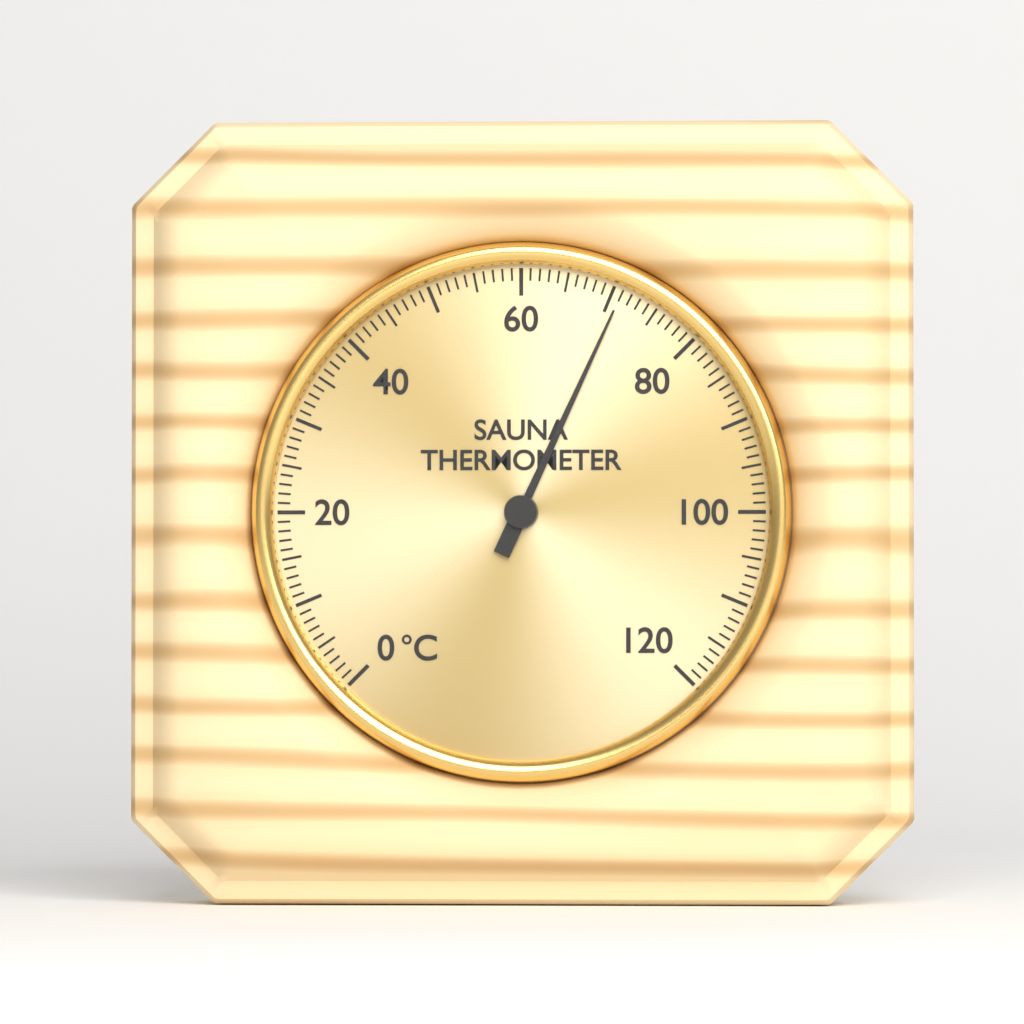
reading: 71 °C
